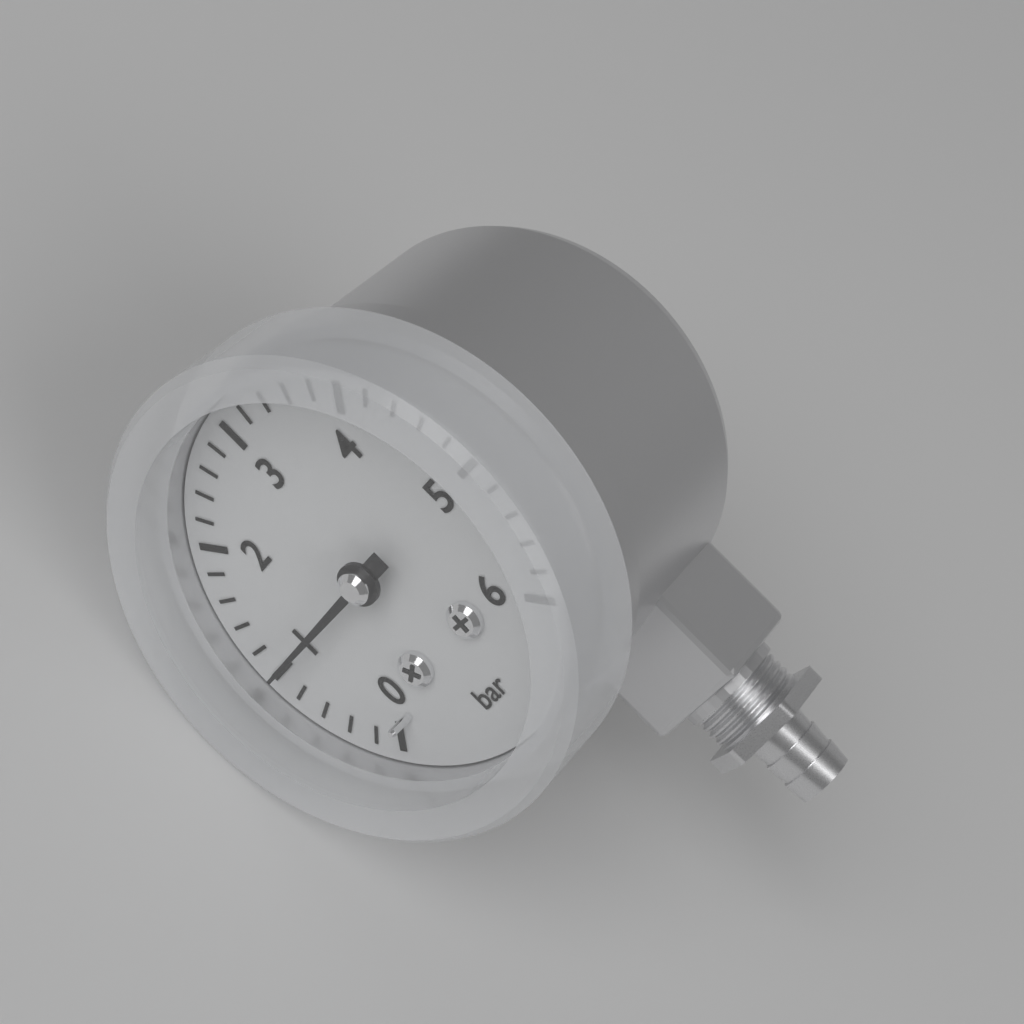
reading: 1.0 bar
